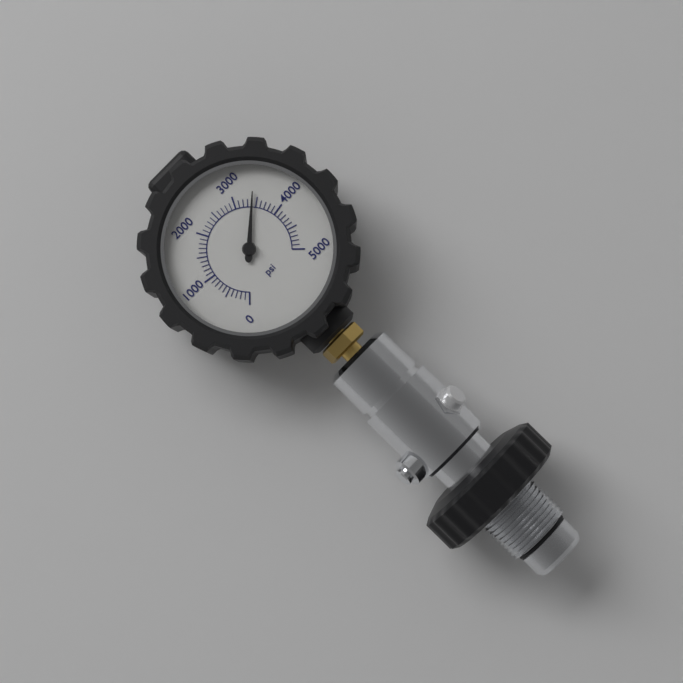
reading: 3400 psi
